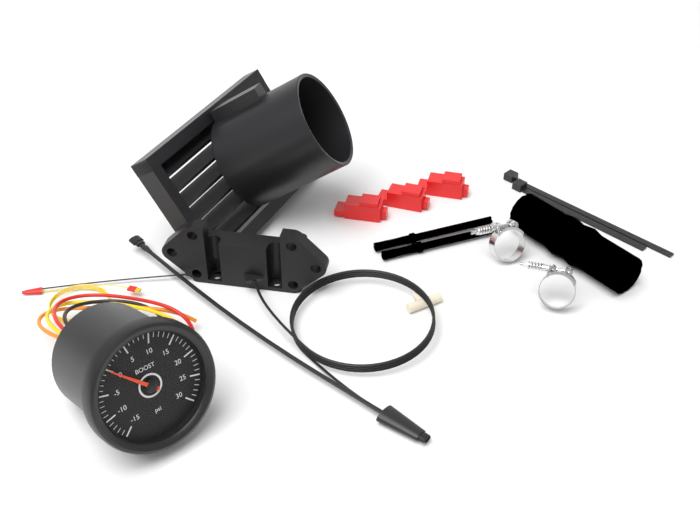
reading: 0 psi
